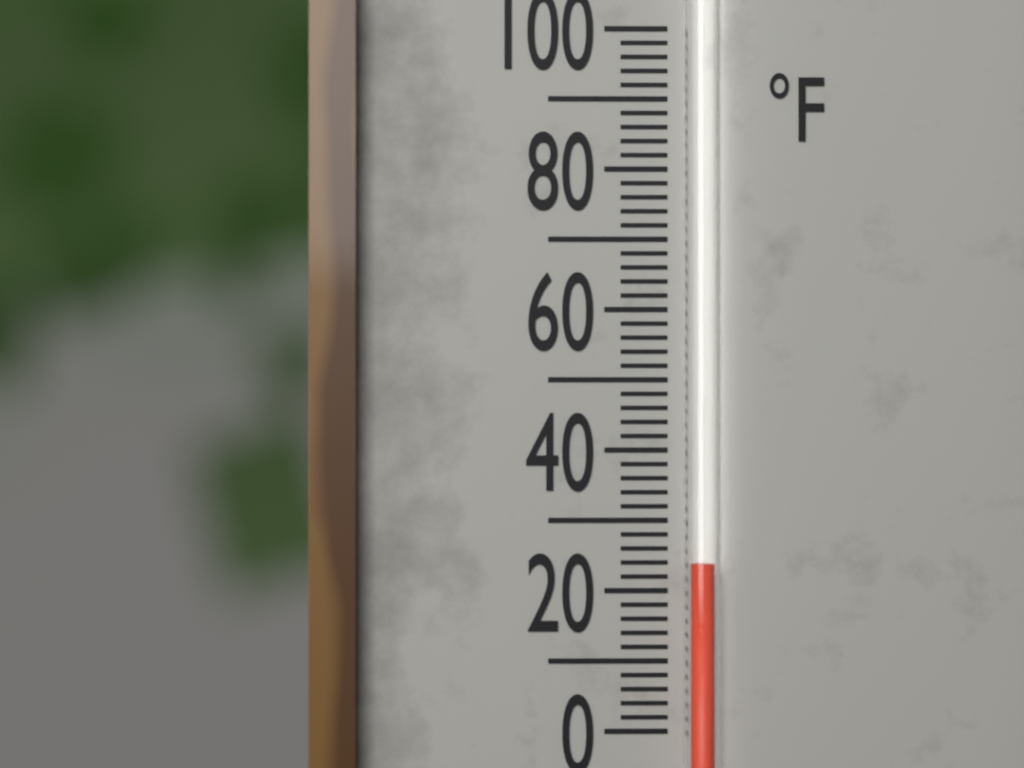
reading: 24 °F
